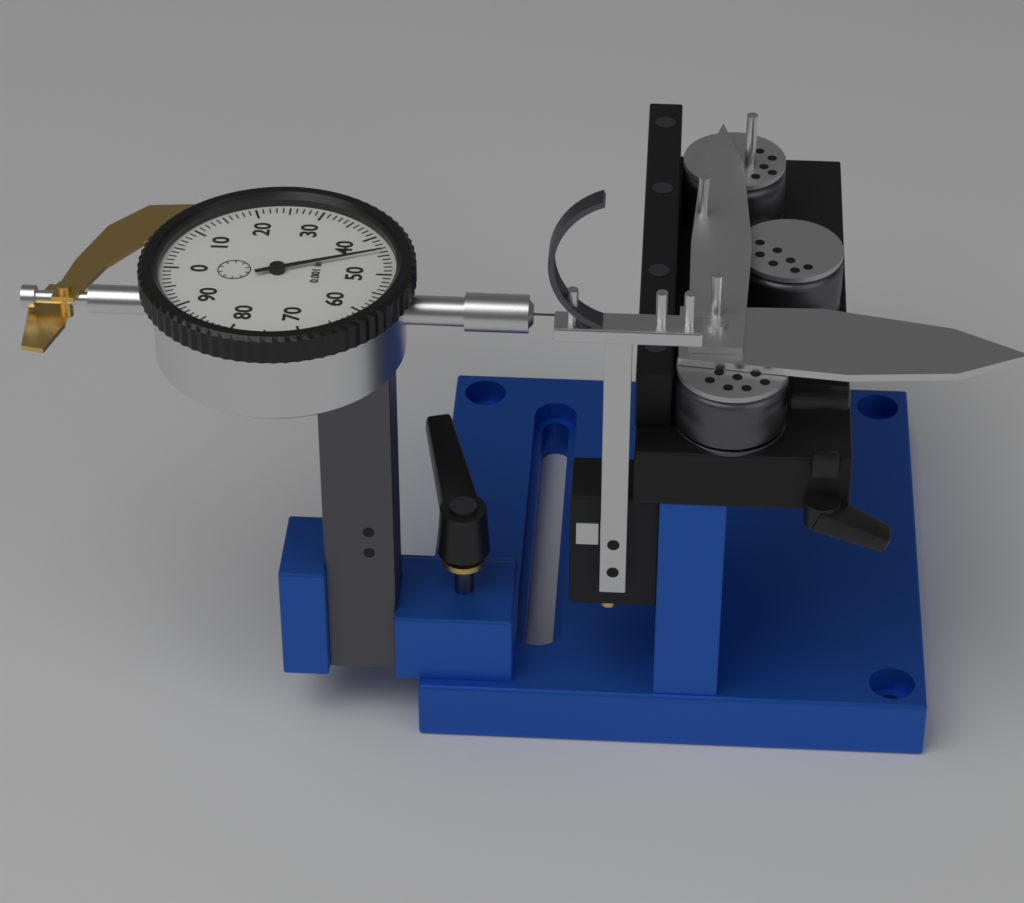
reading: 0.044 in
